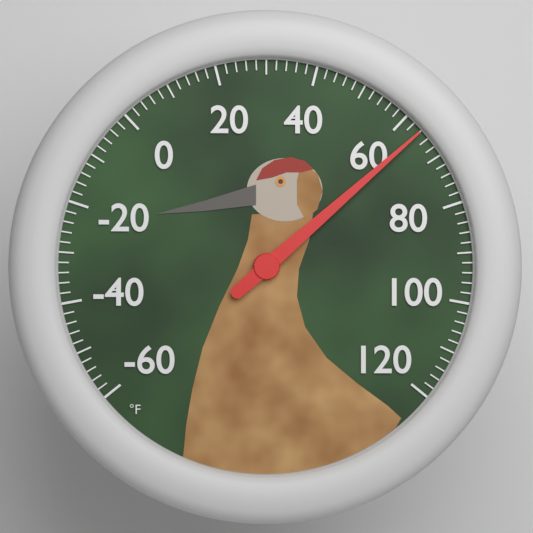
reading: 64 °F
